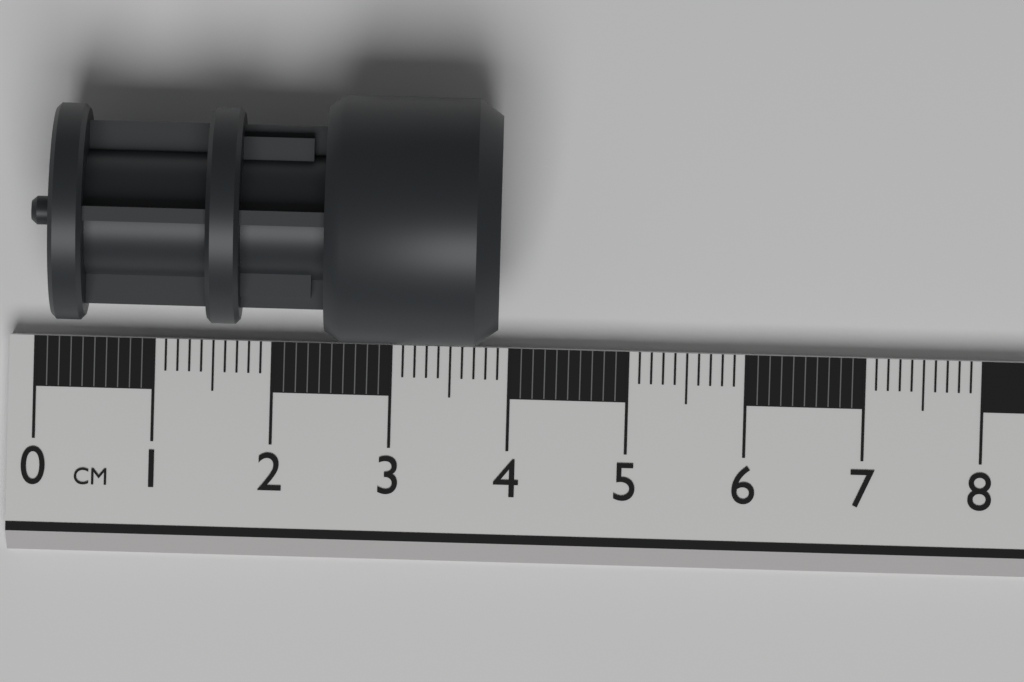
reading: 3.9 cm
